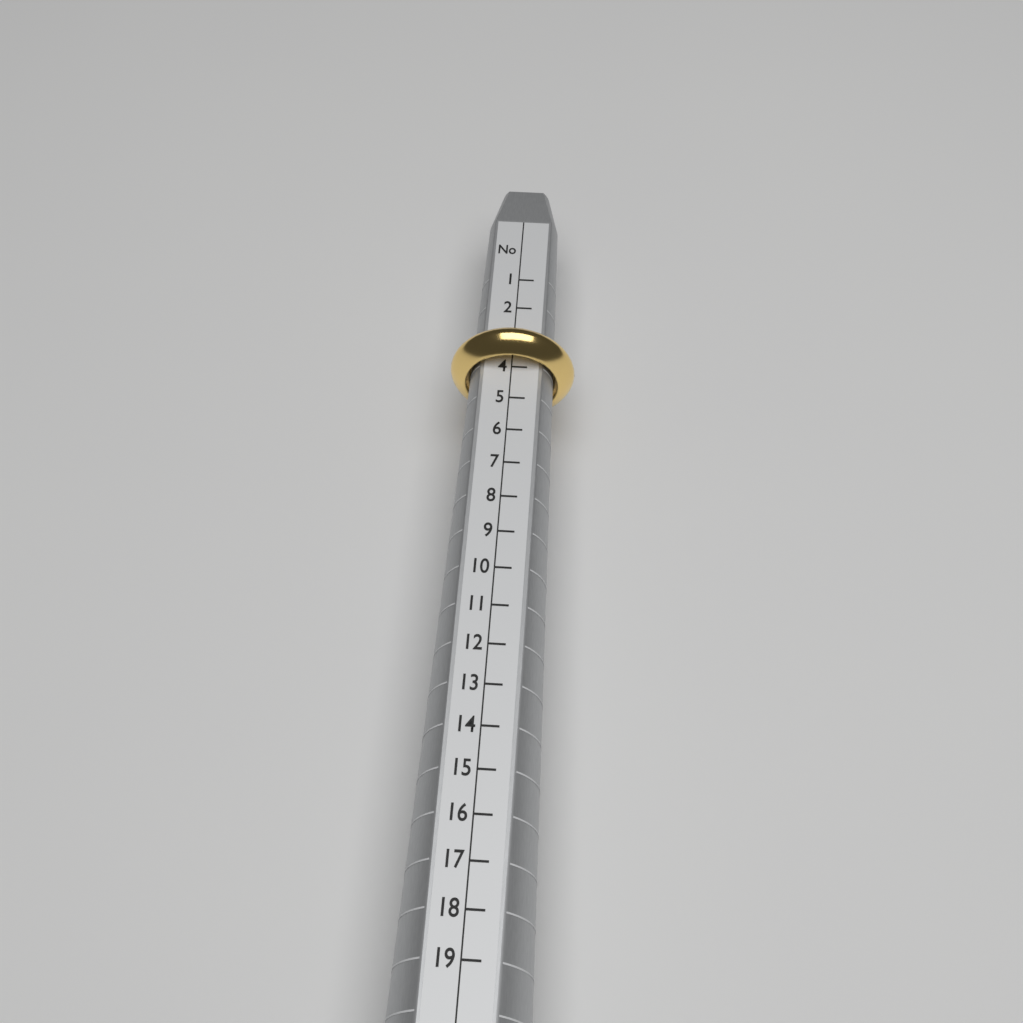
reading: 4 (no unit)
